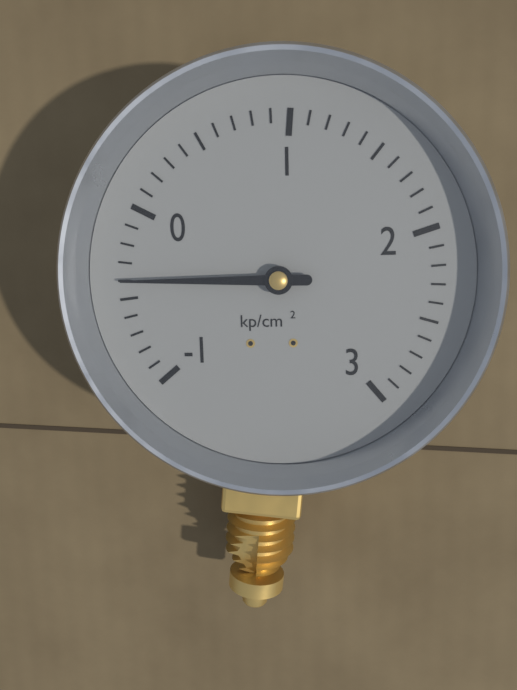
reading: -0.4 kp/cm²
